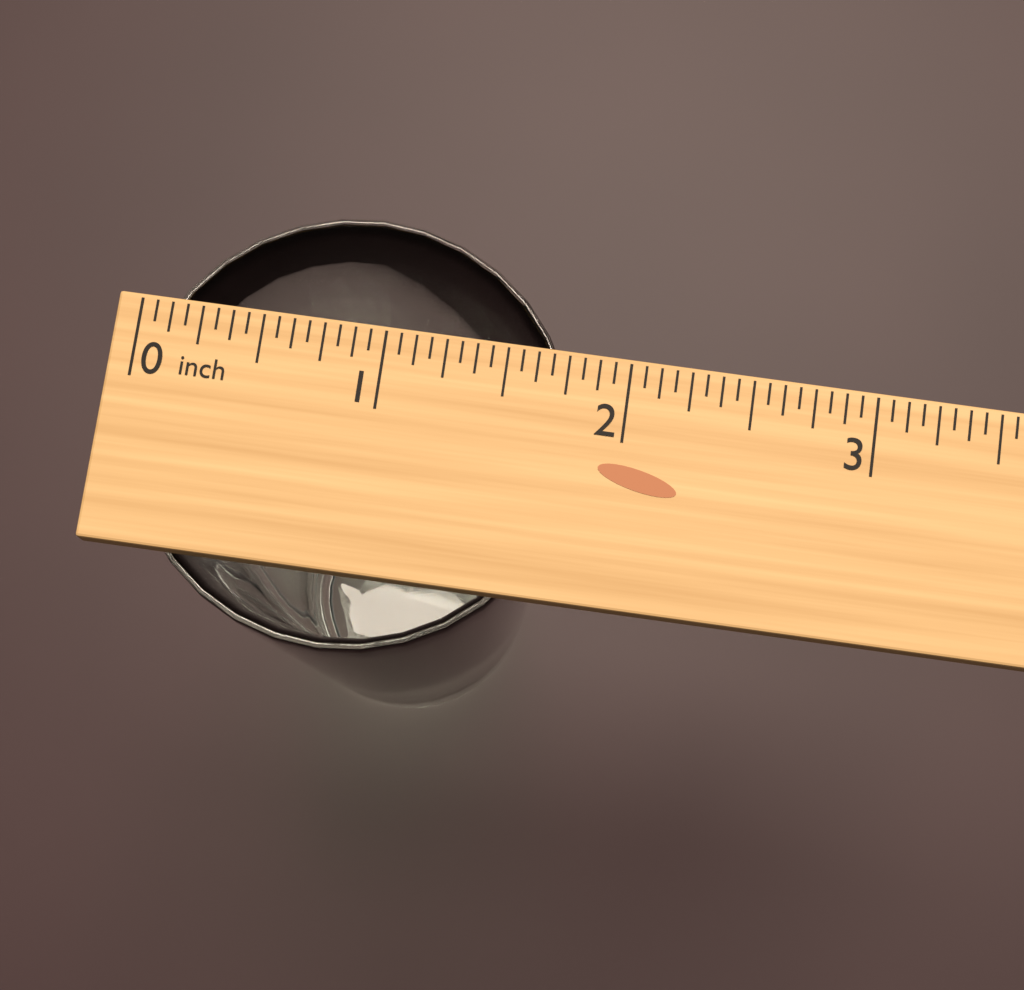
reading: 1.8125 inch
